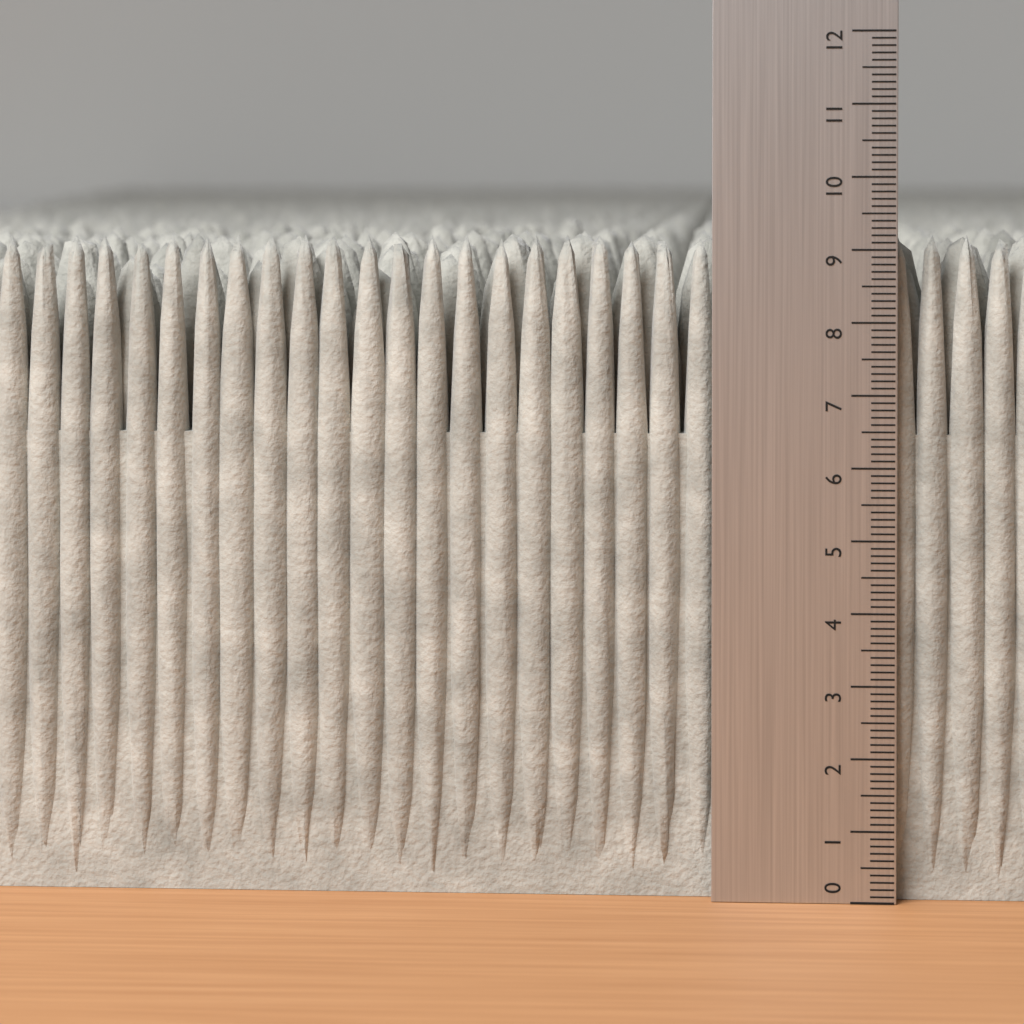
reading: 9.2 (no unit)
